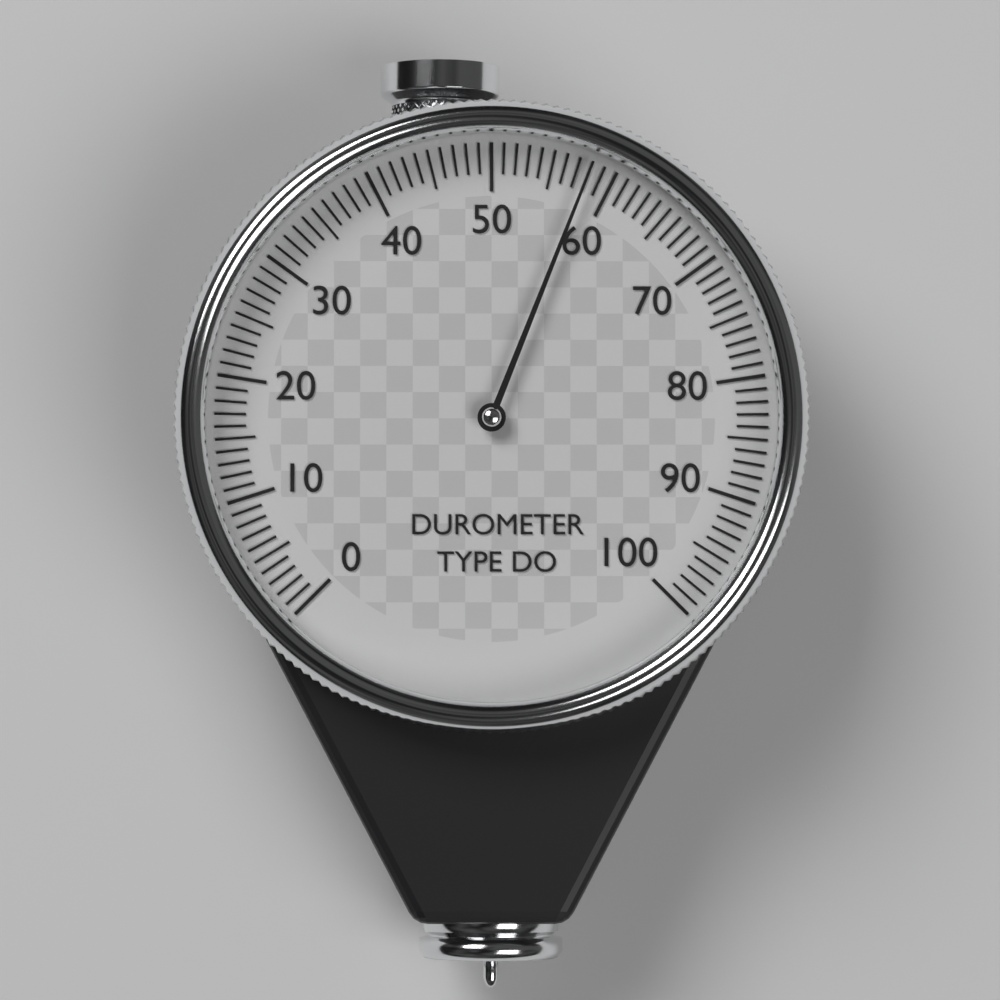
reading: 58 (no unit)
